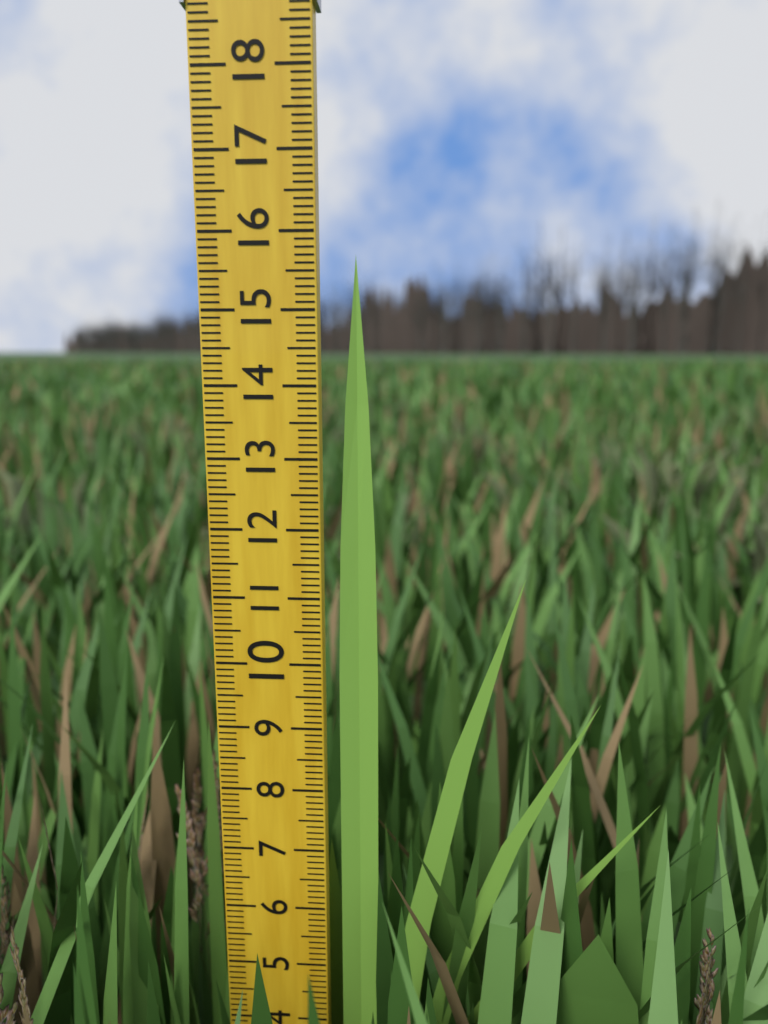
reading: 15.7 (no unit)
